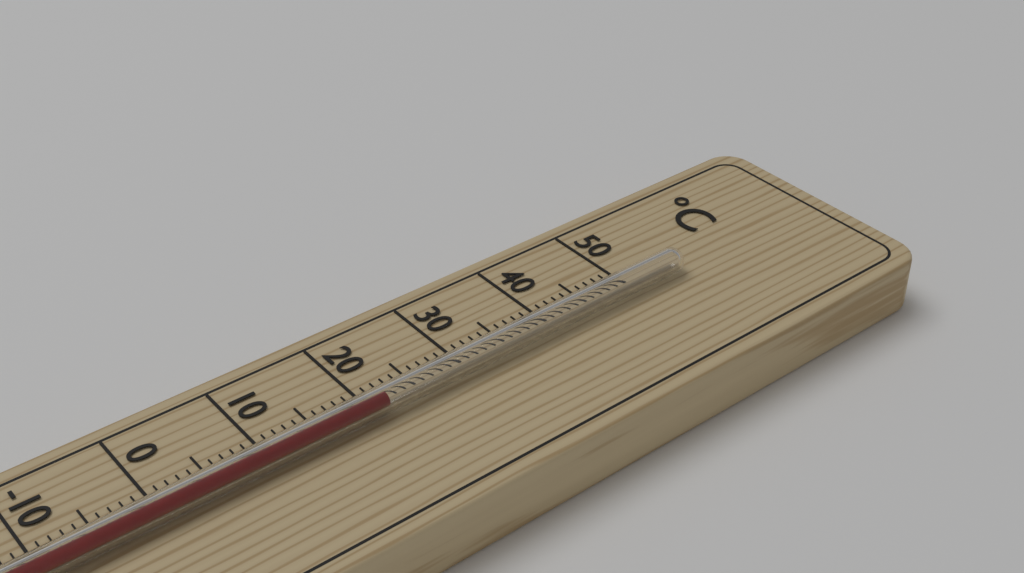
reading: 21 °C
